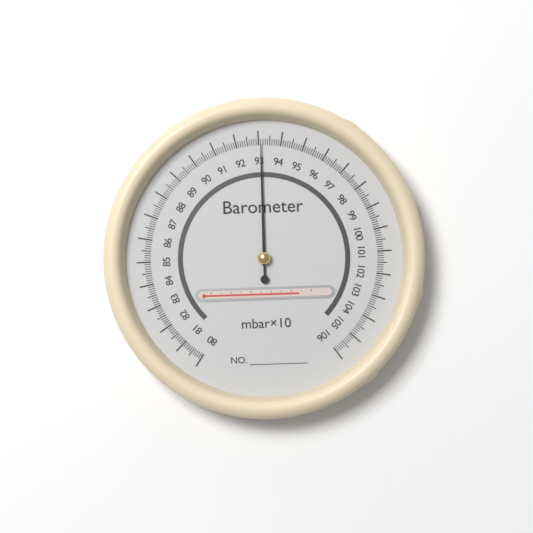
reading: 93.1 mbar×10
